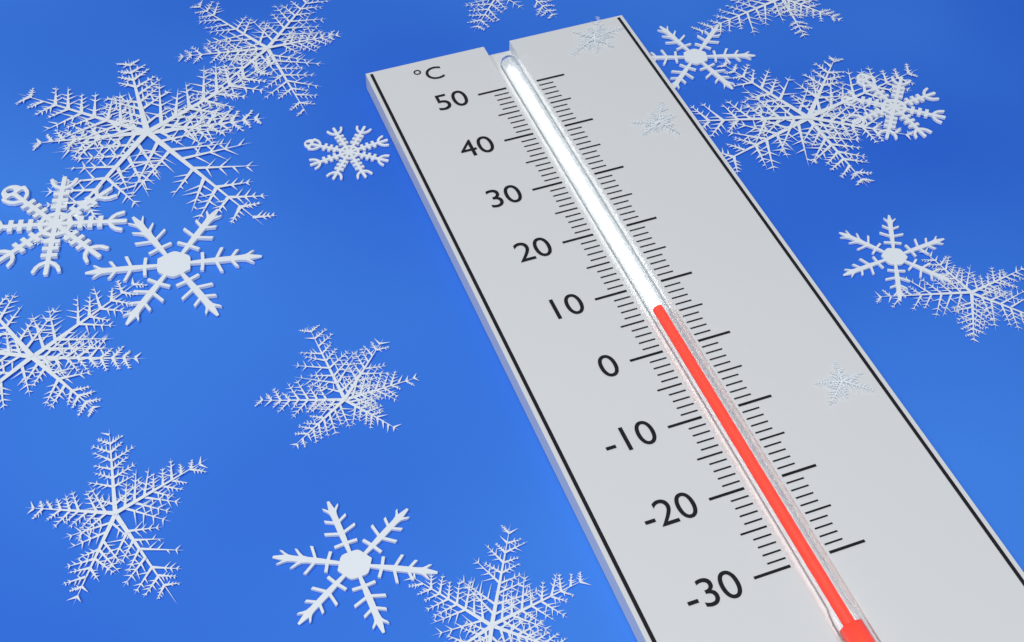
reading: 6 °C
